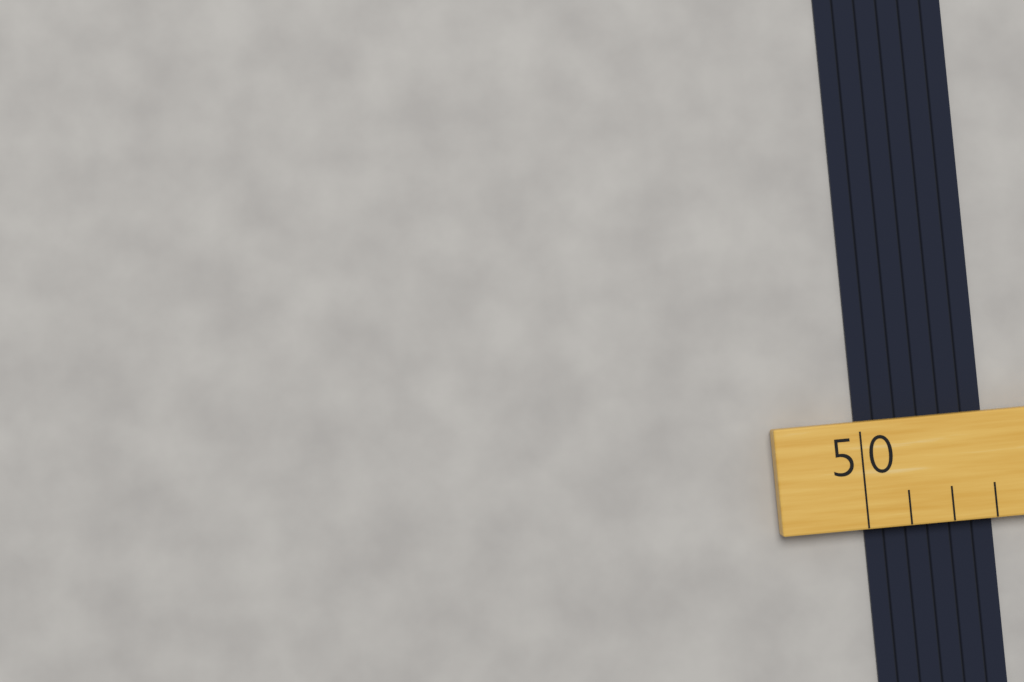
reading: 53 (no unit)
